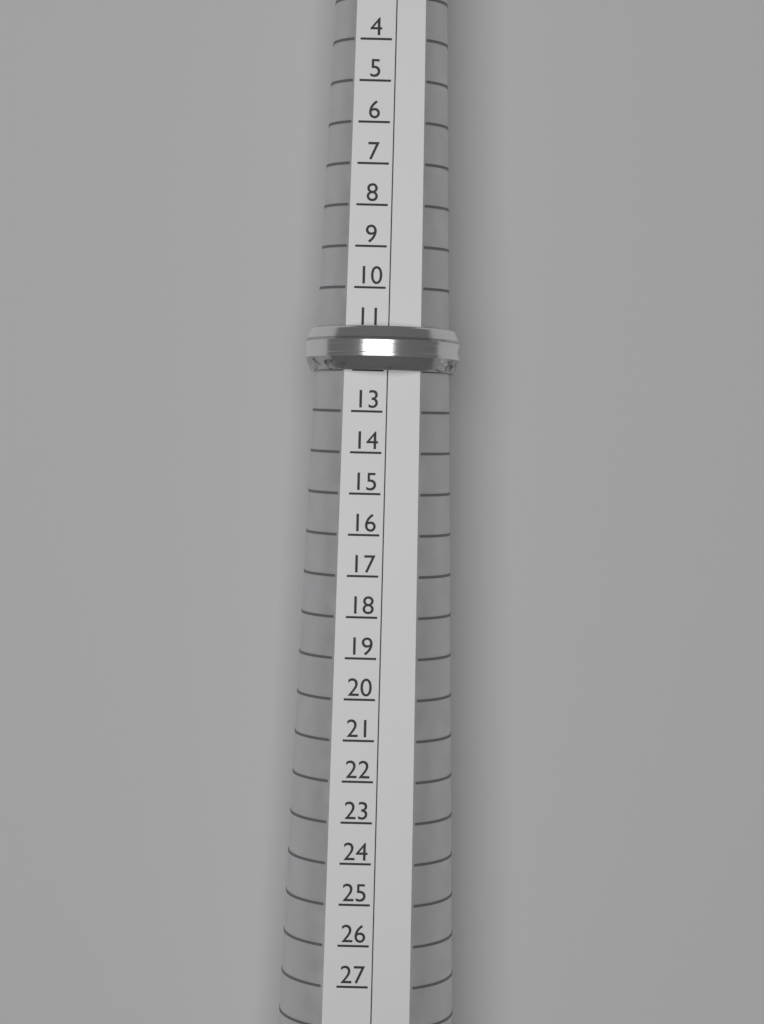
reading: 12 (no unit)
